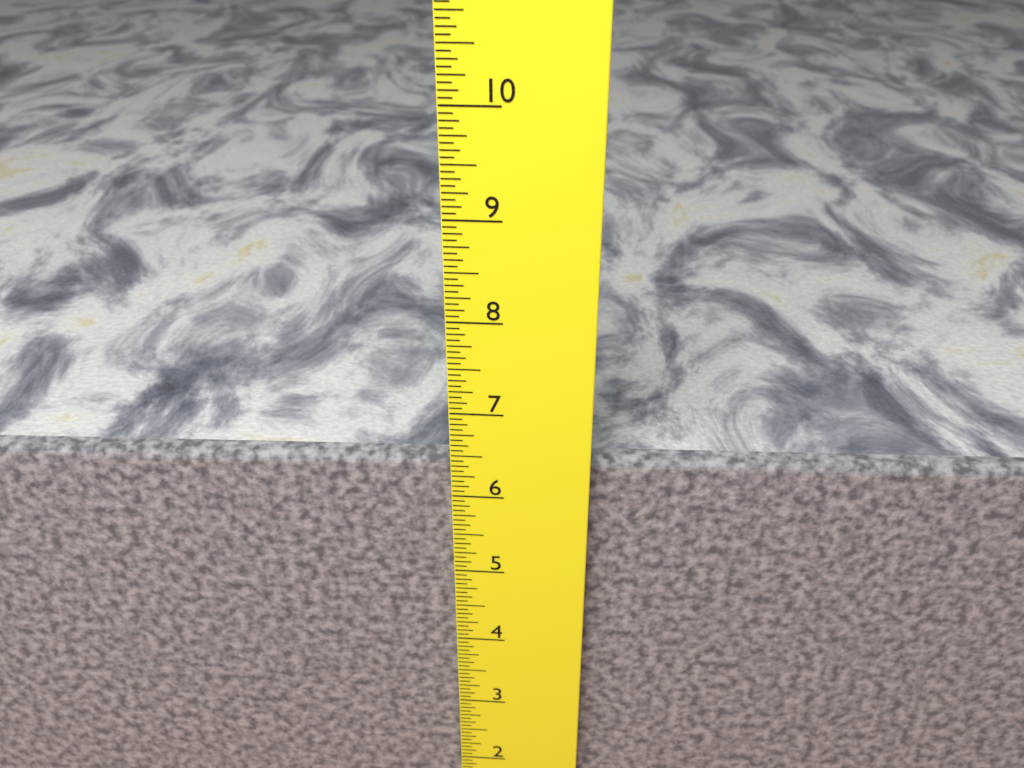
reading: 6.3750 in
